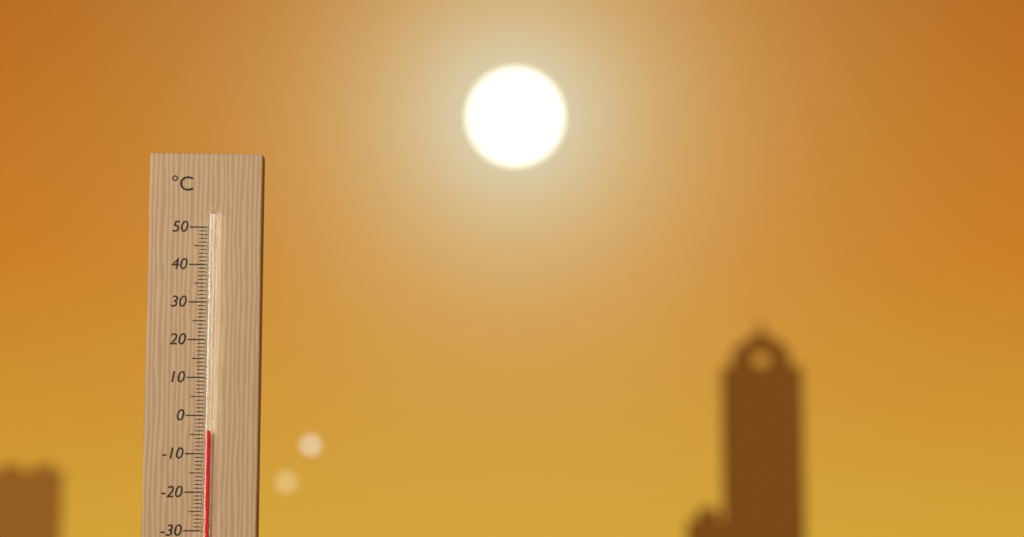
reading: -4 °C
